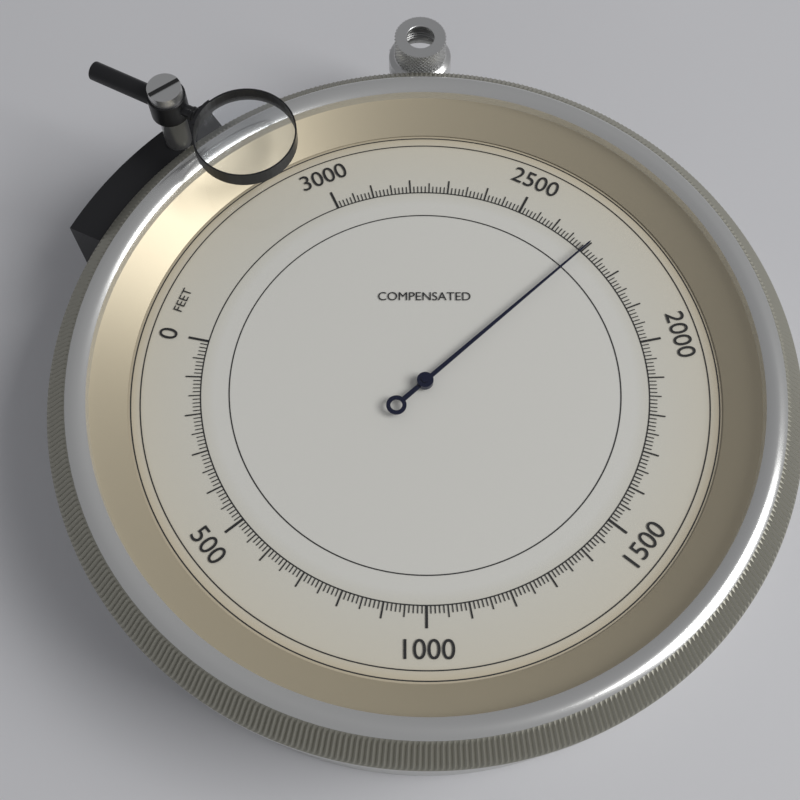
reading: 2300 feet
